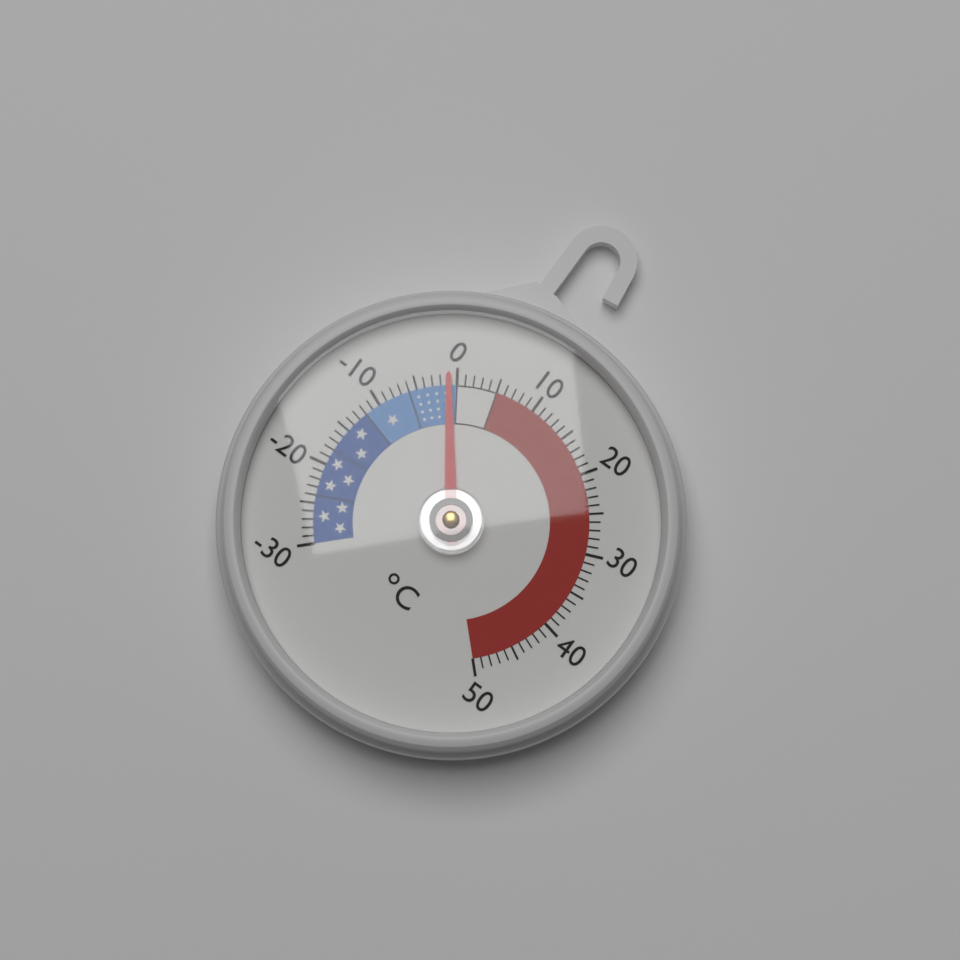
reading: -1 °C
